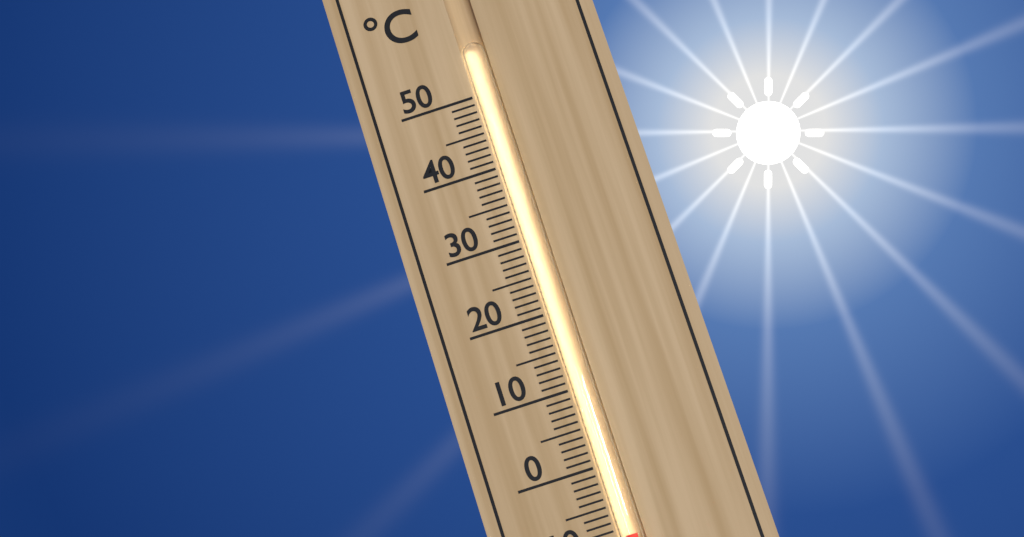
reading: -9 °C
